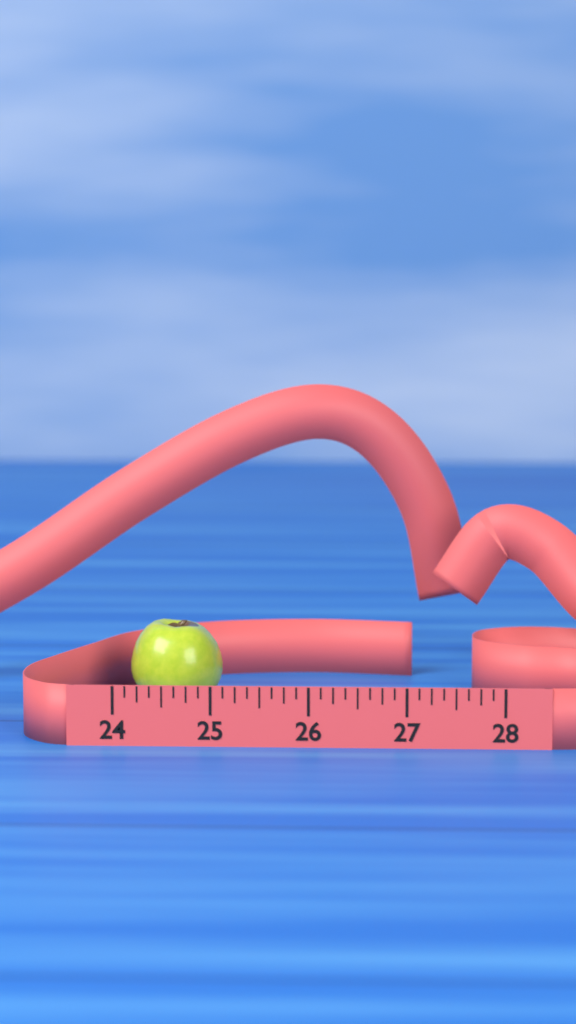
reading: 25.000 (no unit)
